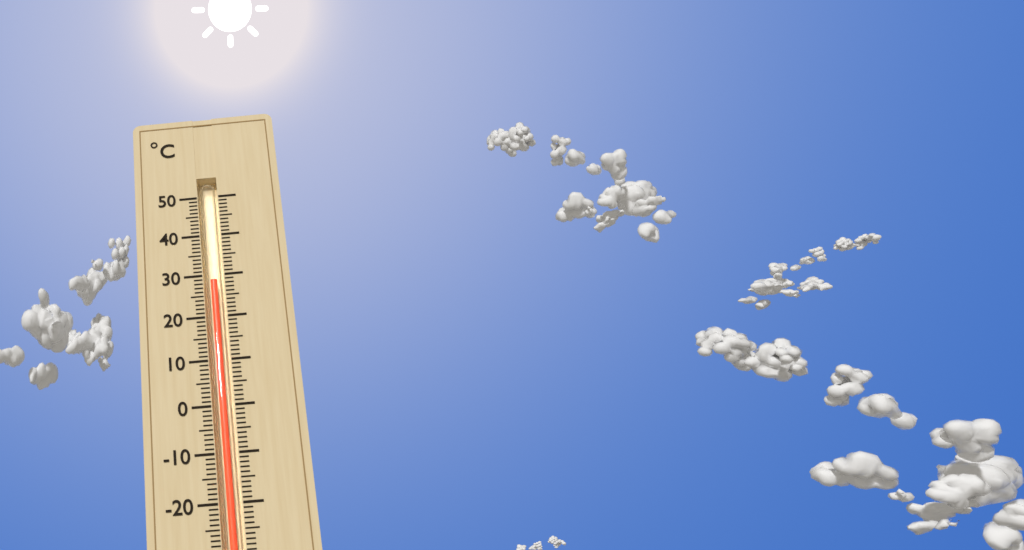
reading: 29 °C
